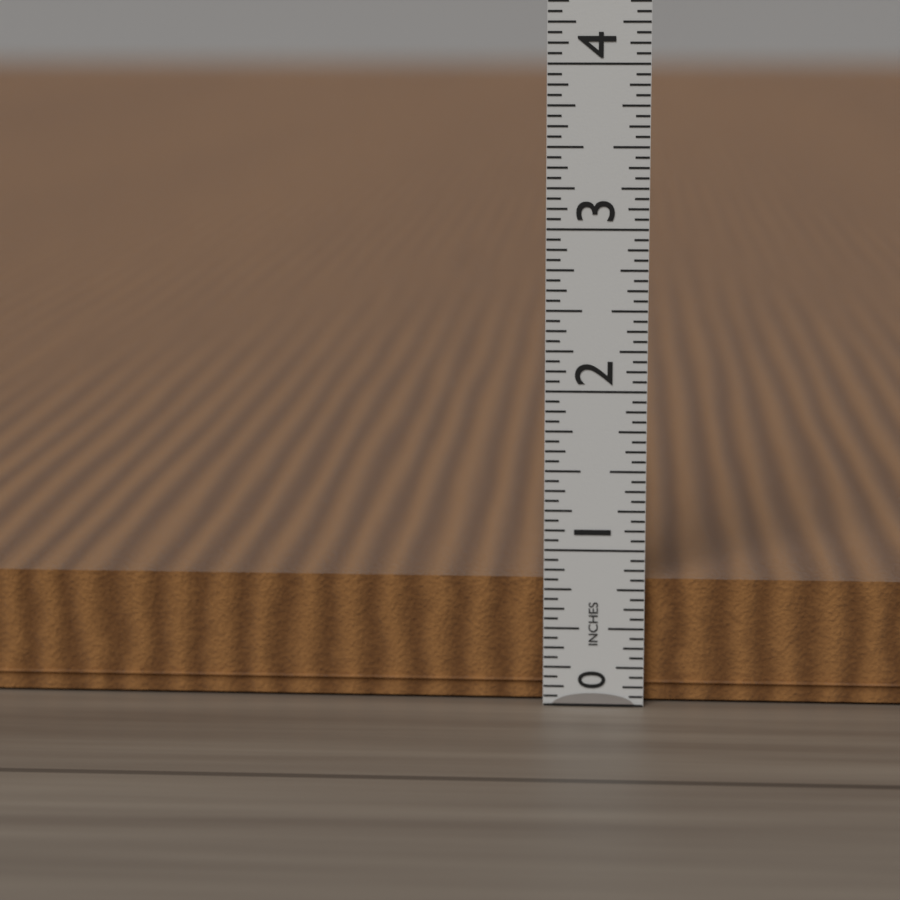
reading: 0.8125 in
